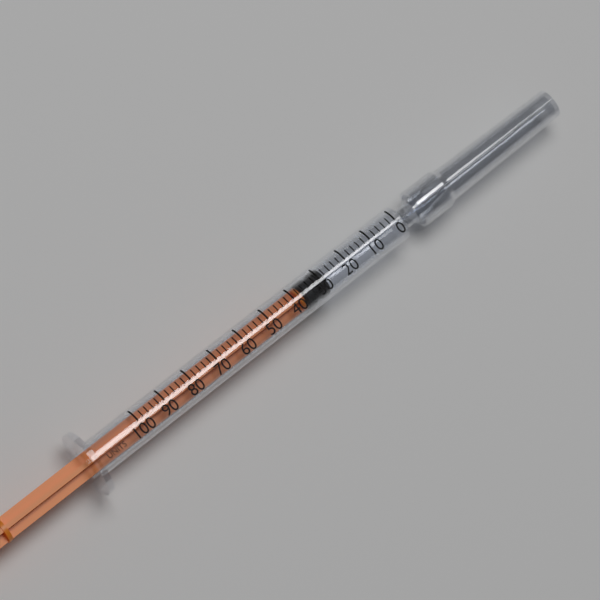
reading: 28 units
